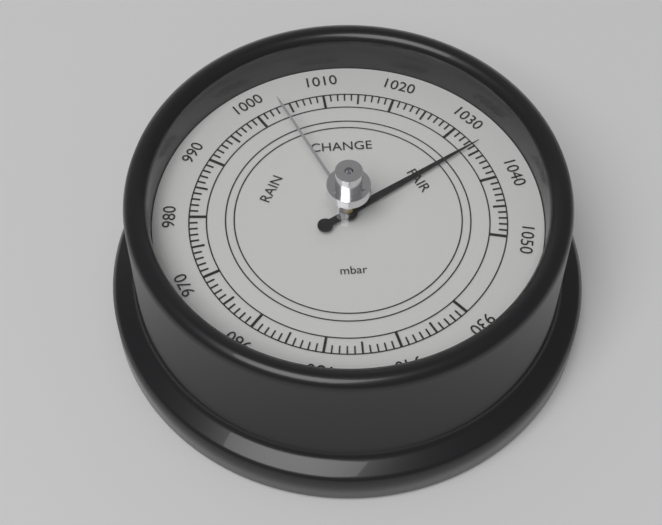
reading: 1034 mbar
